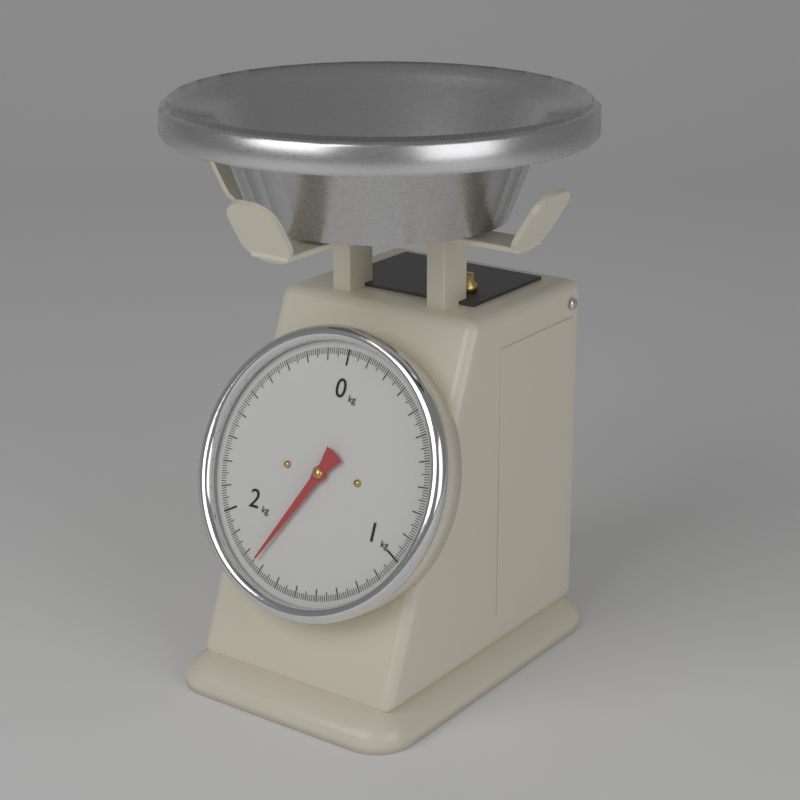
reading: 1.74 kg
